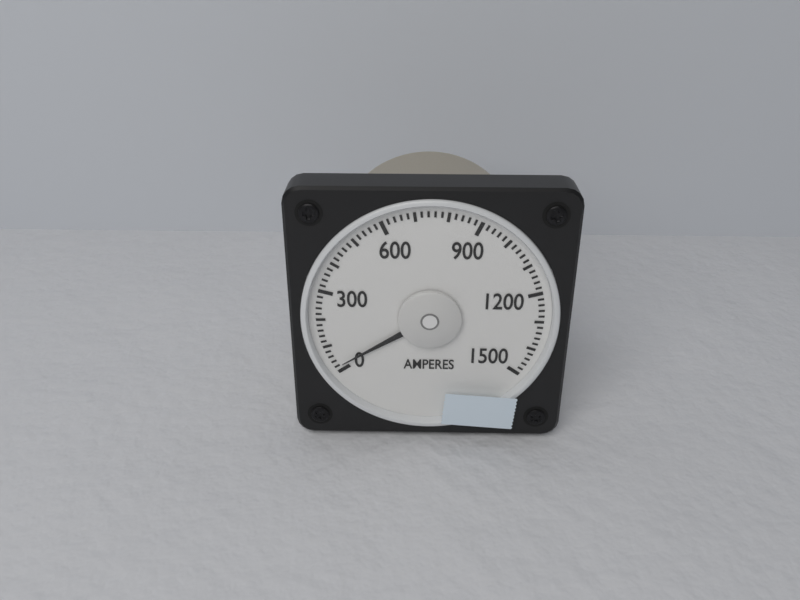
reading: 20 A
